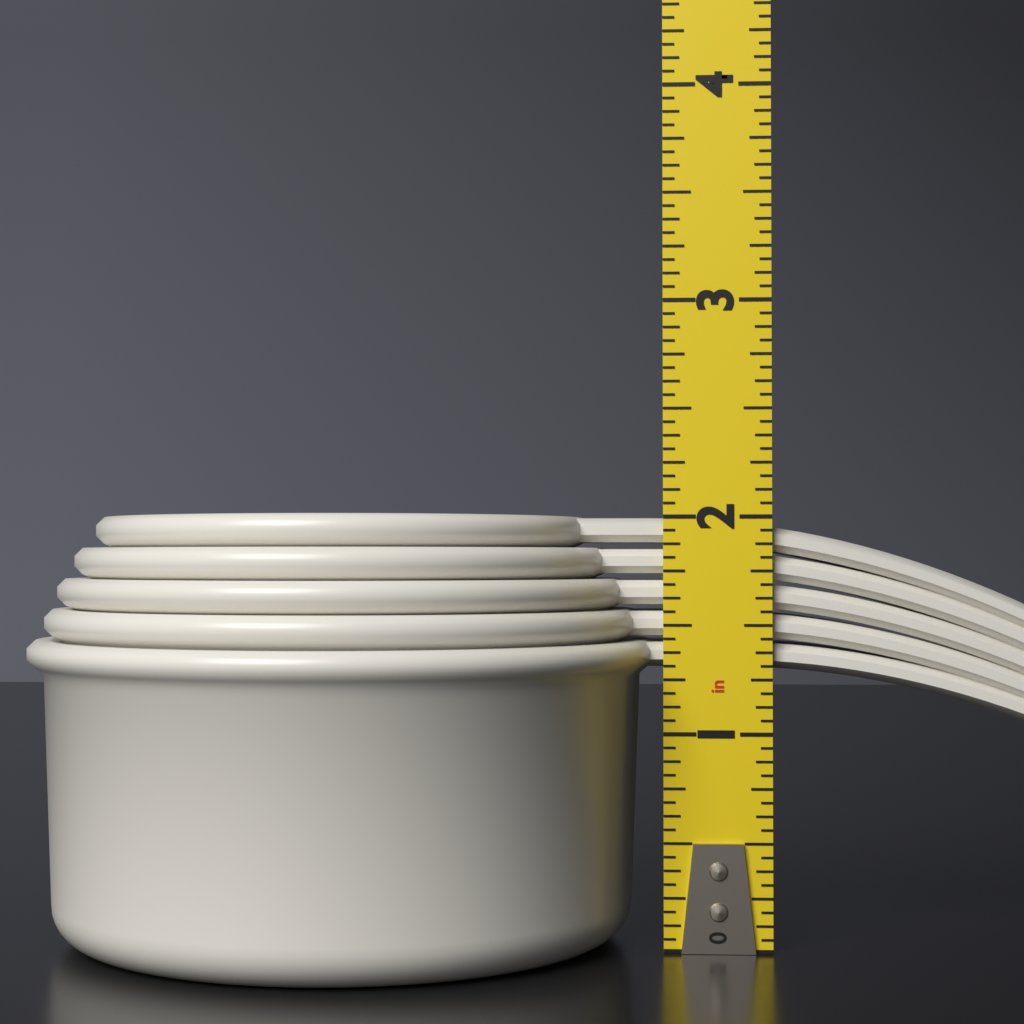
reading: 2.0000 in
